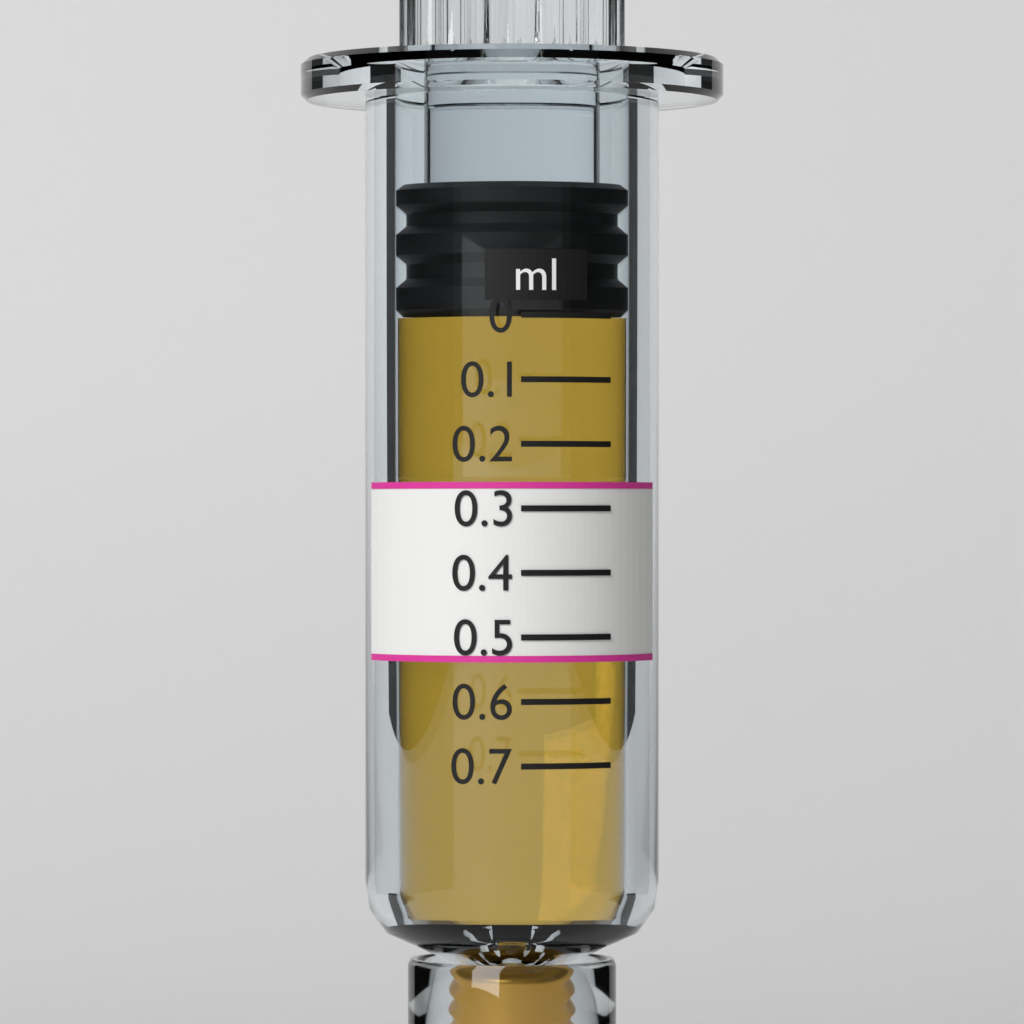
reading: 0.0 ml
